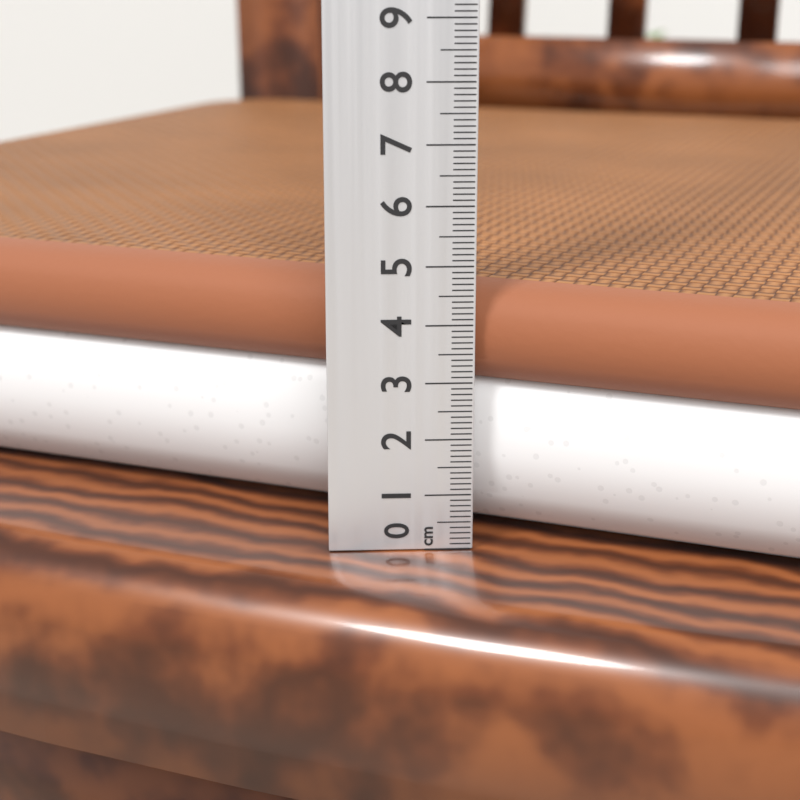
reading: 4.6 cm
